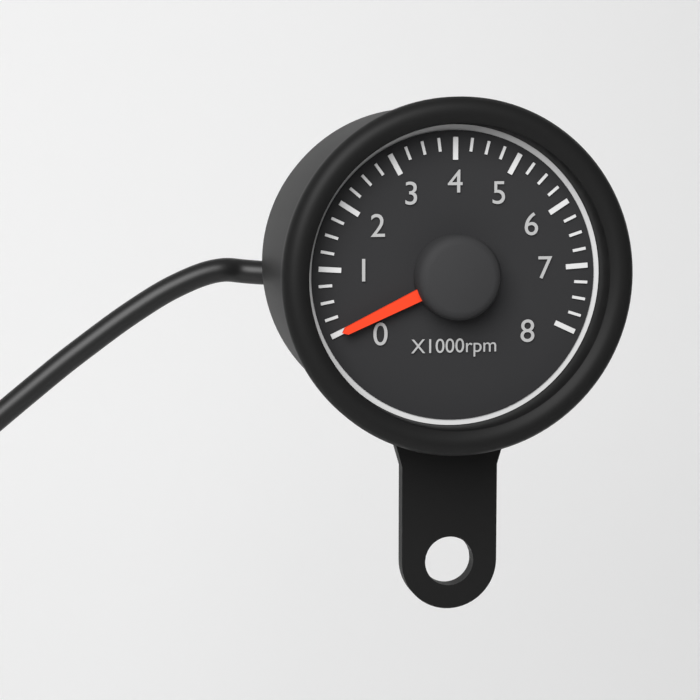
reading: 0 rpm
